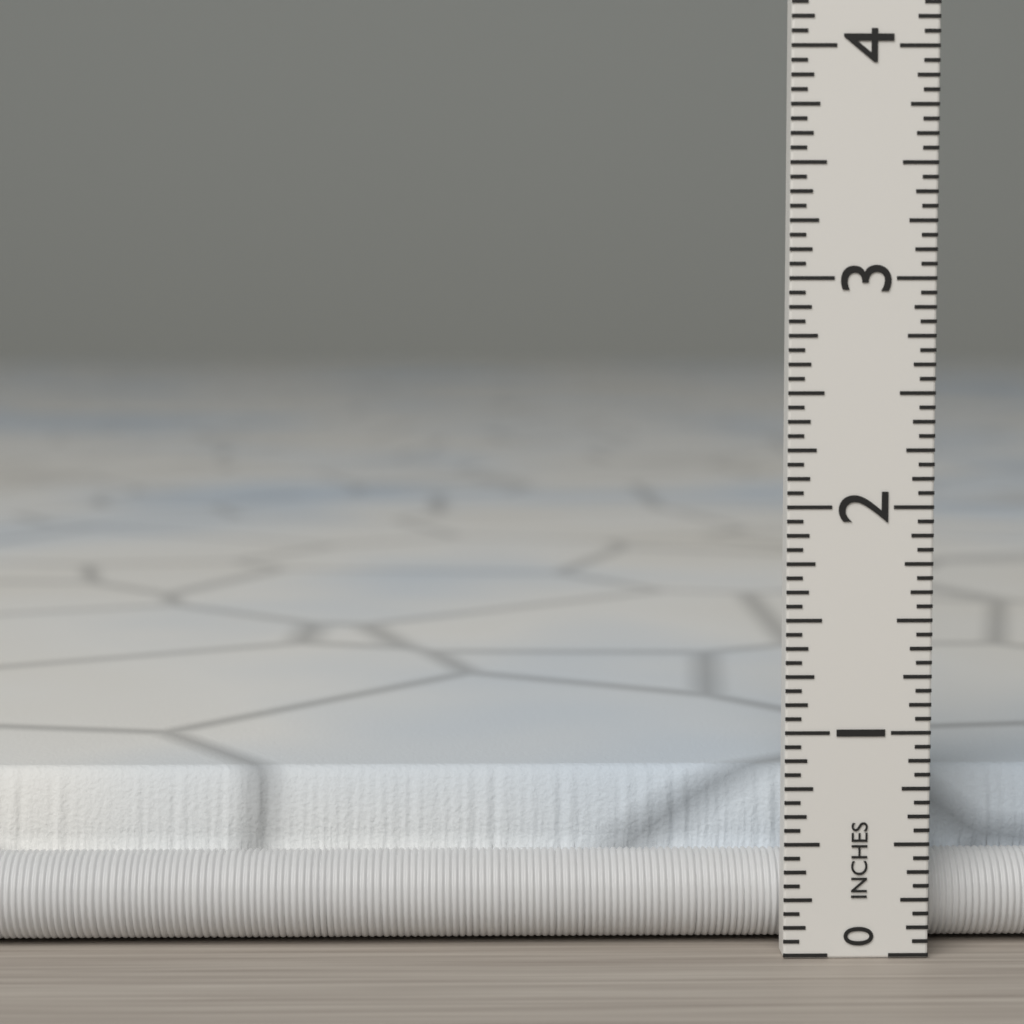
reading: 0.7500 in
